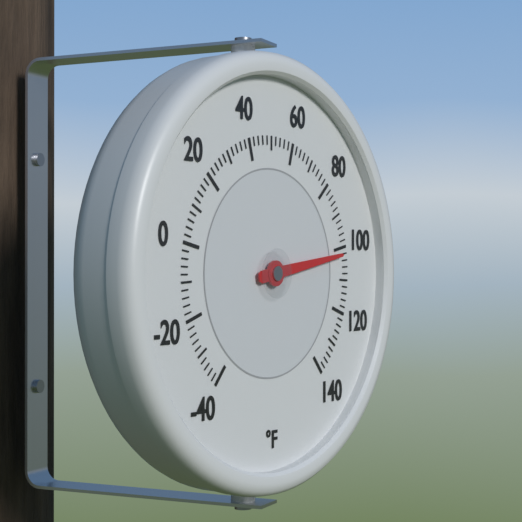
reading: 102 °F
